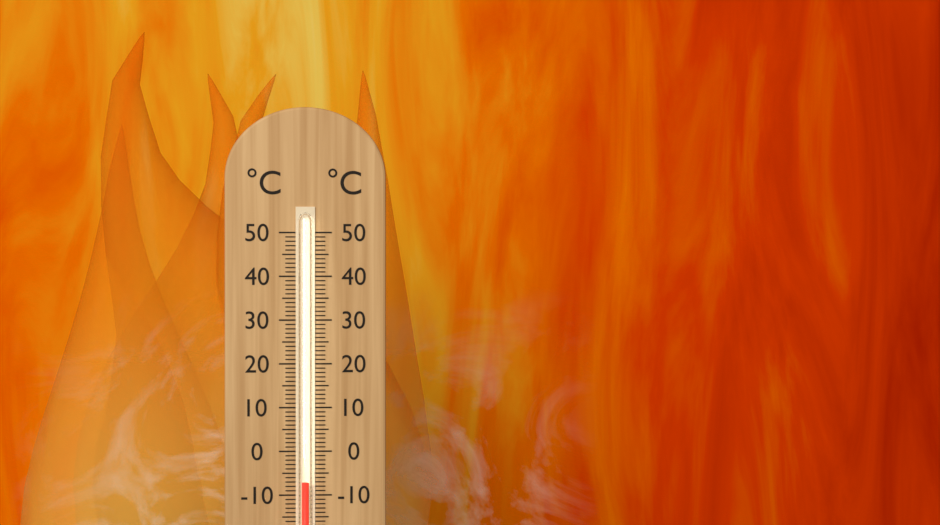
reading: -7 °C
